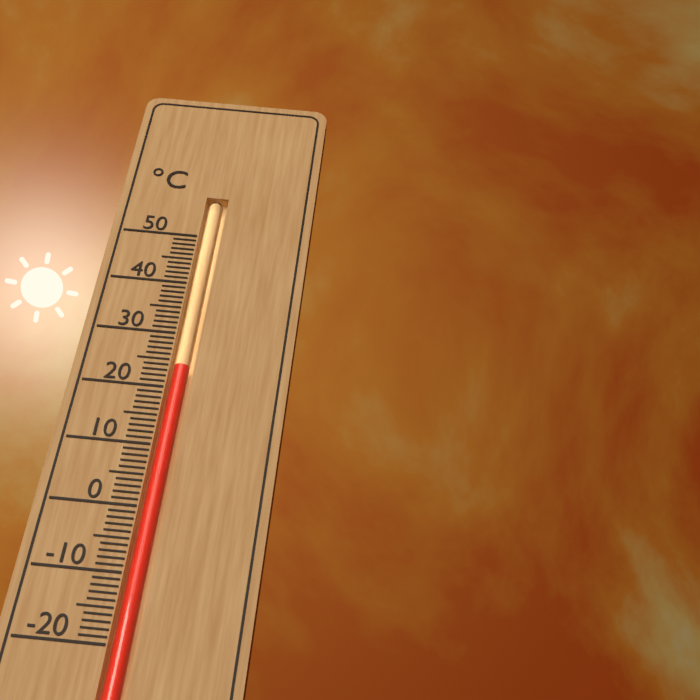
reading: 24 °C
